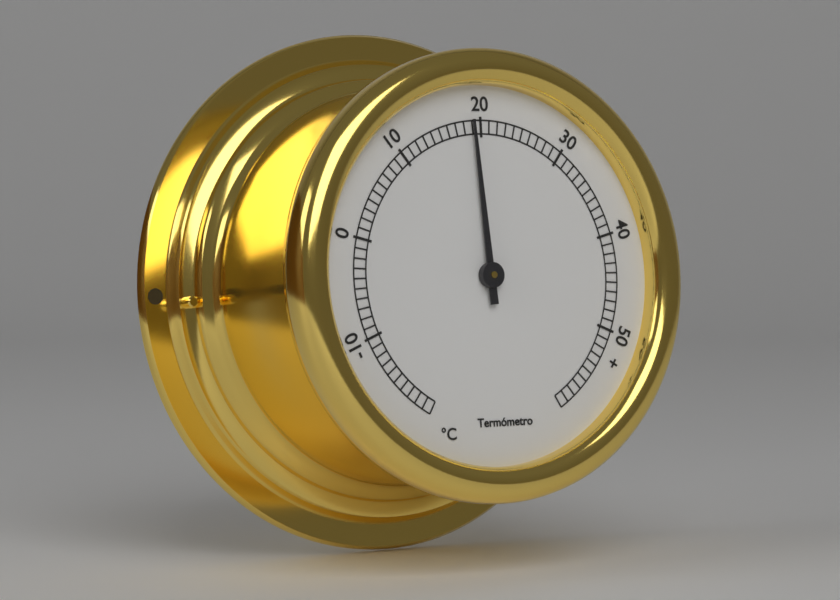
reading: 19 °C
